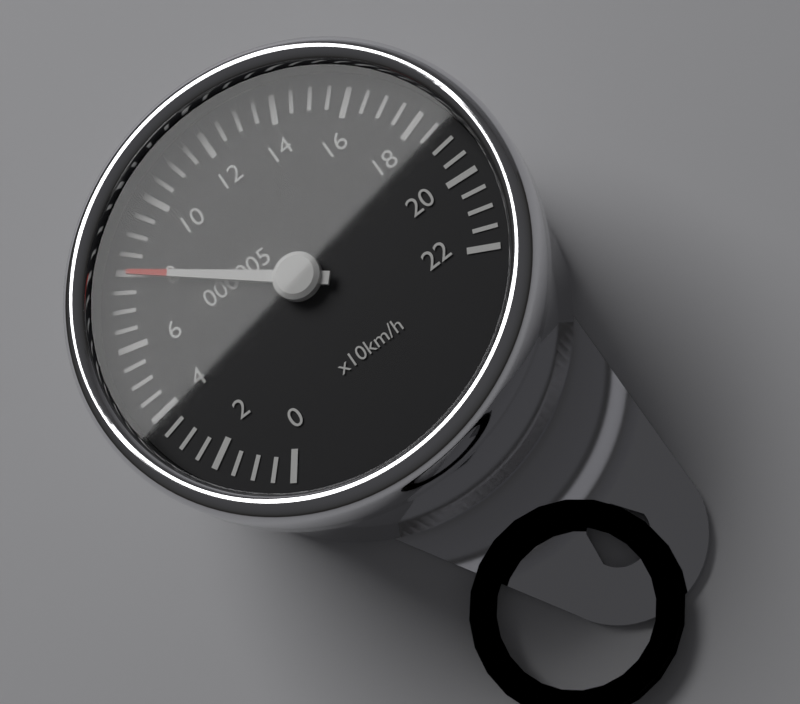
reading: 80 km/h
